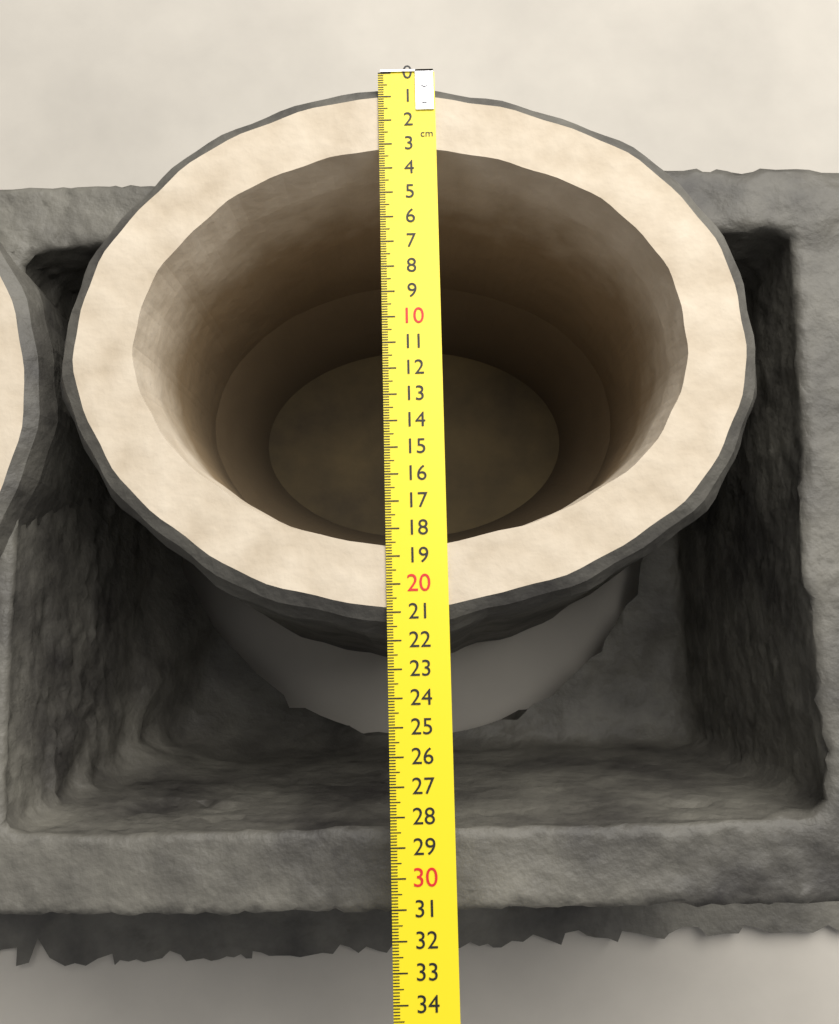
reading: 21.8 cm
